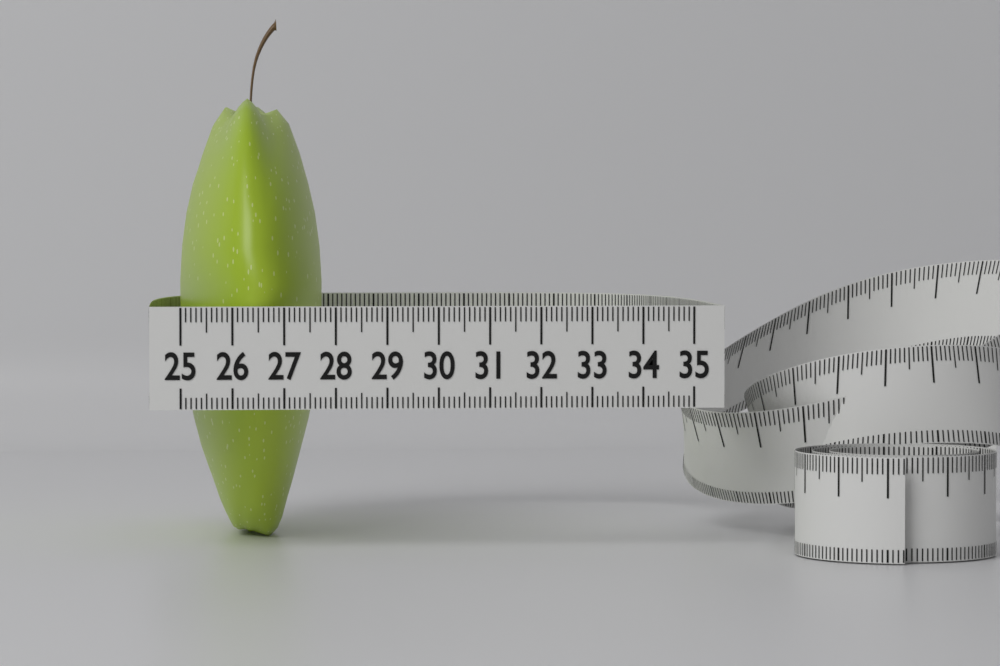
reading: 27.9 (no unit)
